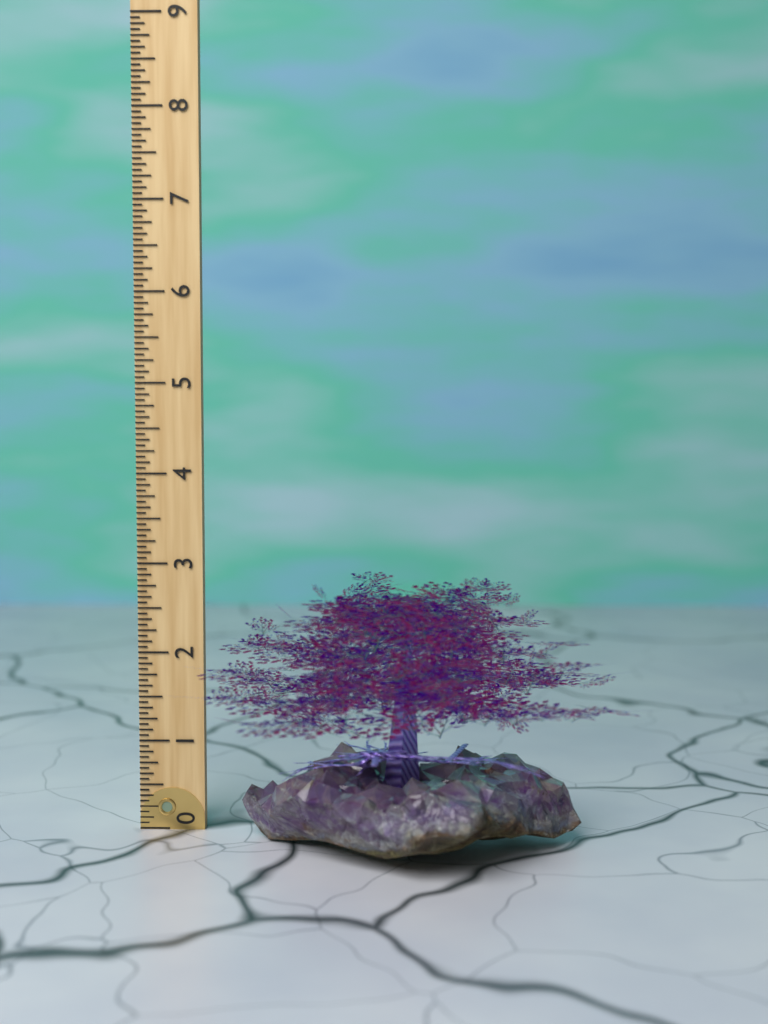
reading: 3.0000 (no unit)
